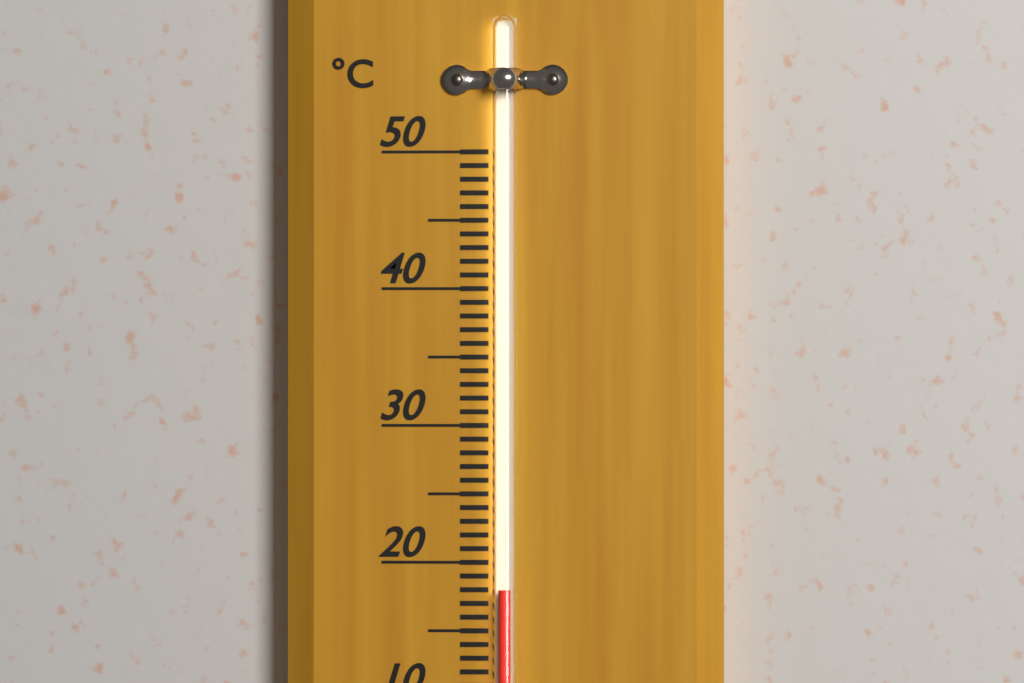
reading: 18 °C
